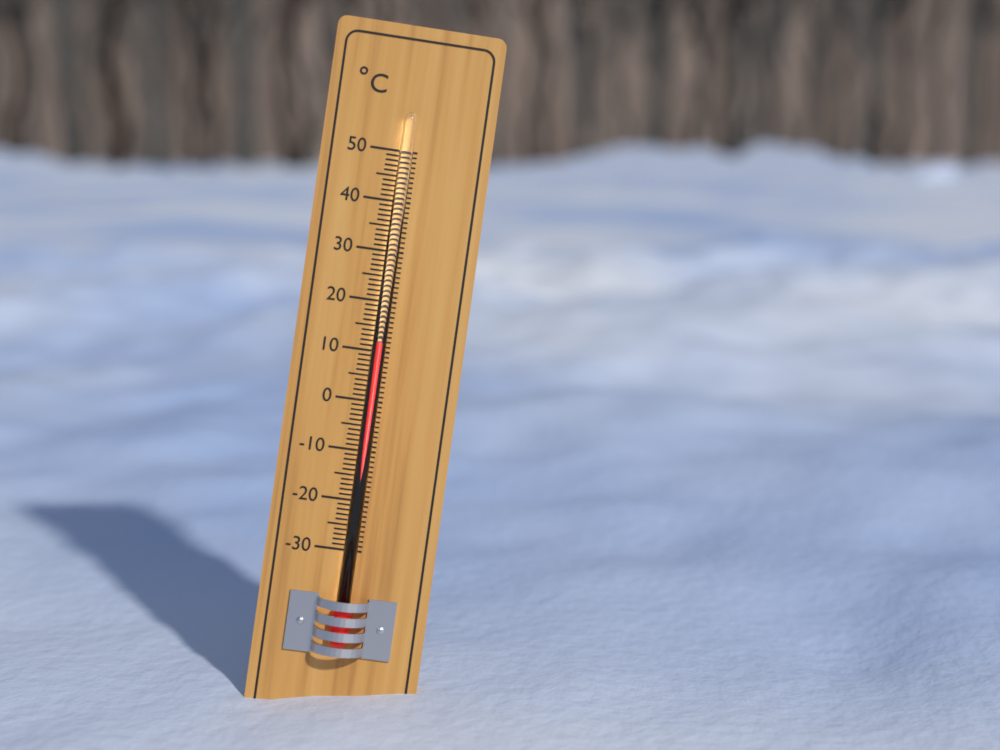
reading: 12 °C
